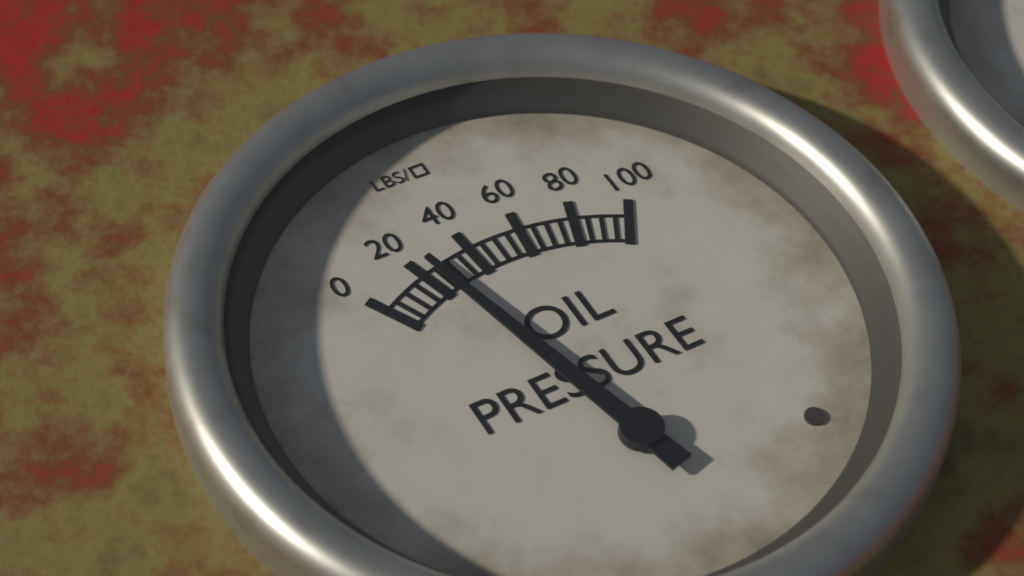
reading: 25 psi
